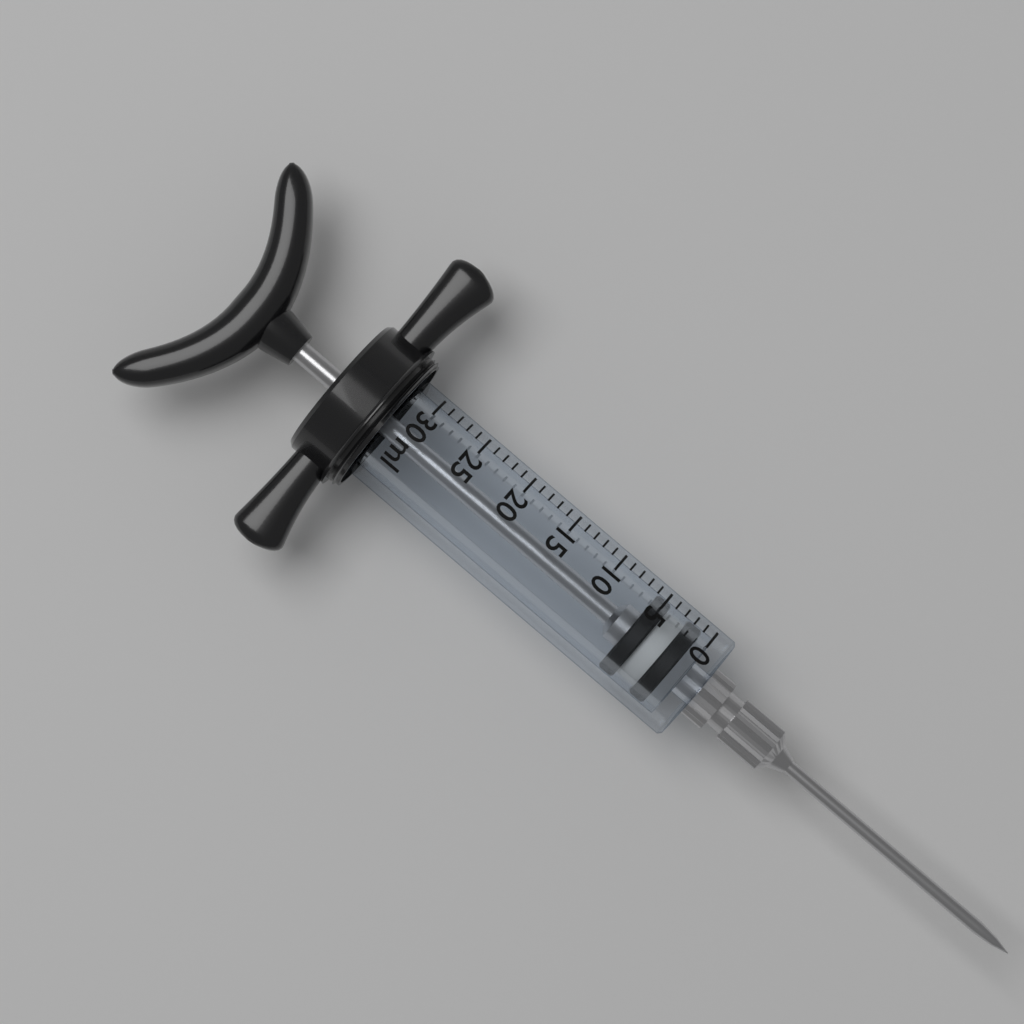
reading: 1 ml
